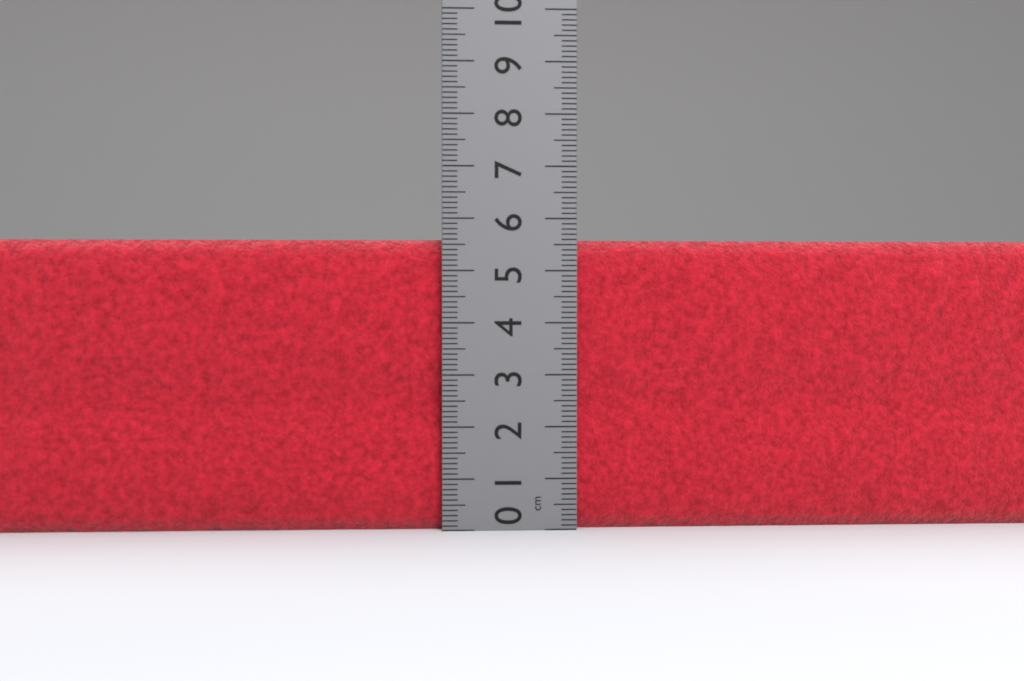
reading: 5.6 cm
